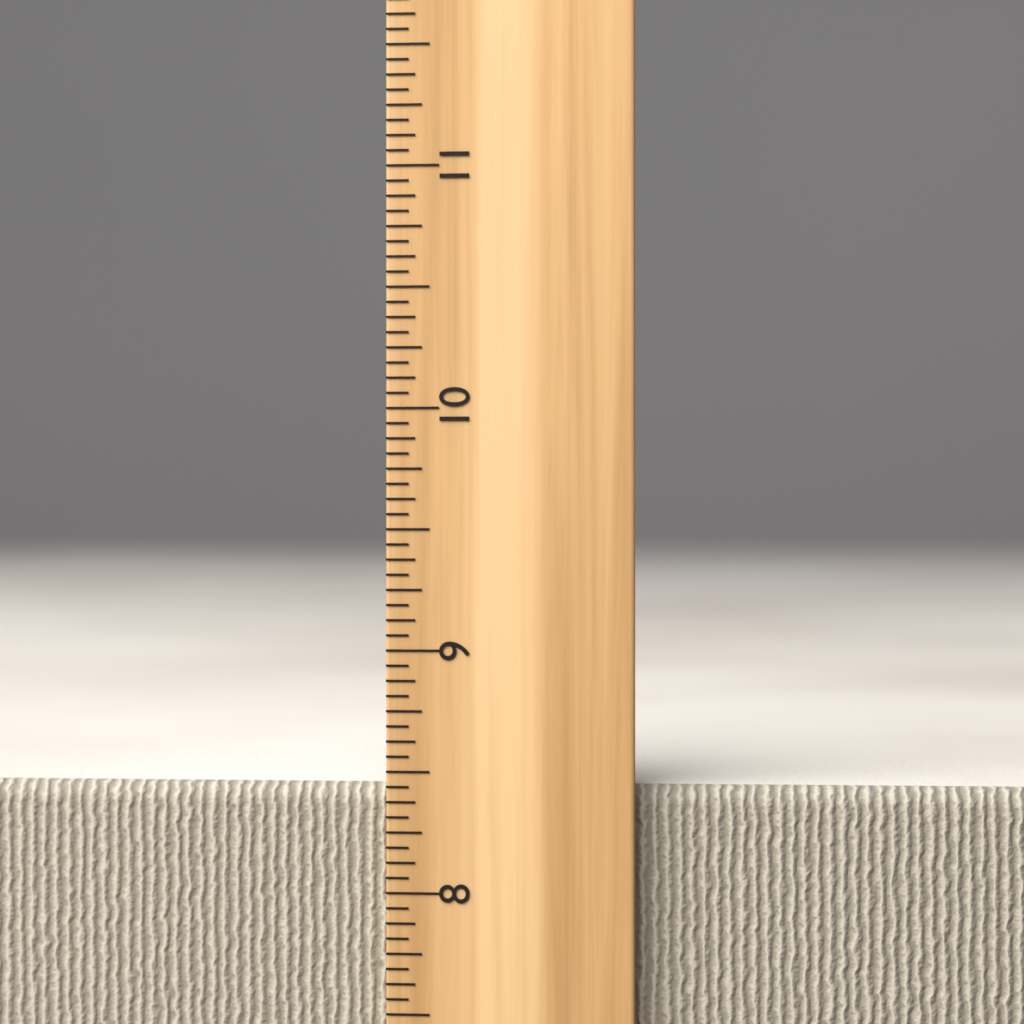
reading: 8.4375 inch
